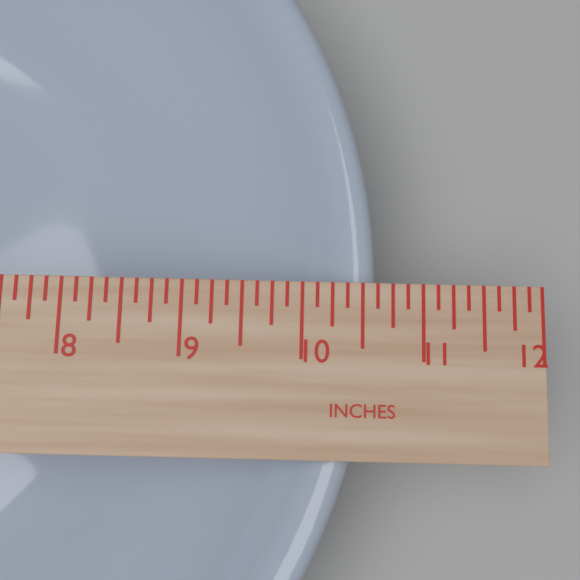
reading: 10.625 in
